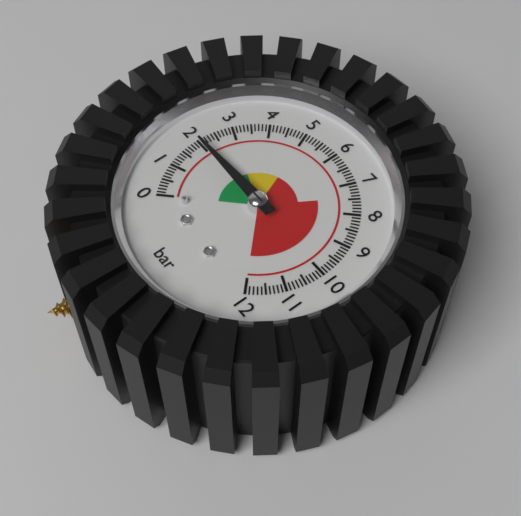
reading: 2.0 bar
